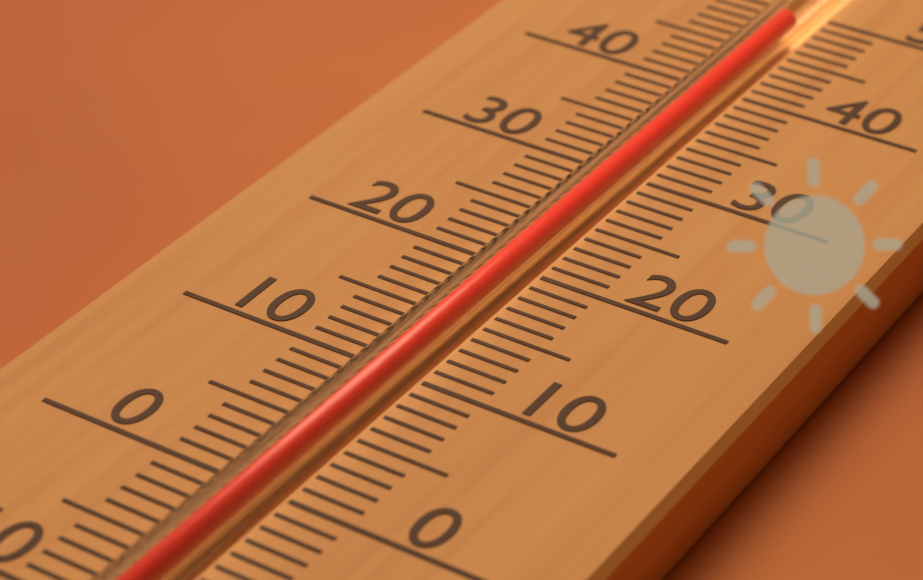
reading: 48 (no unit)
